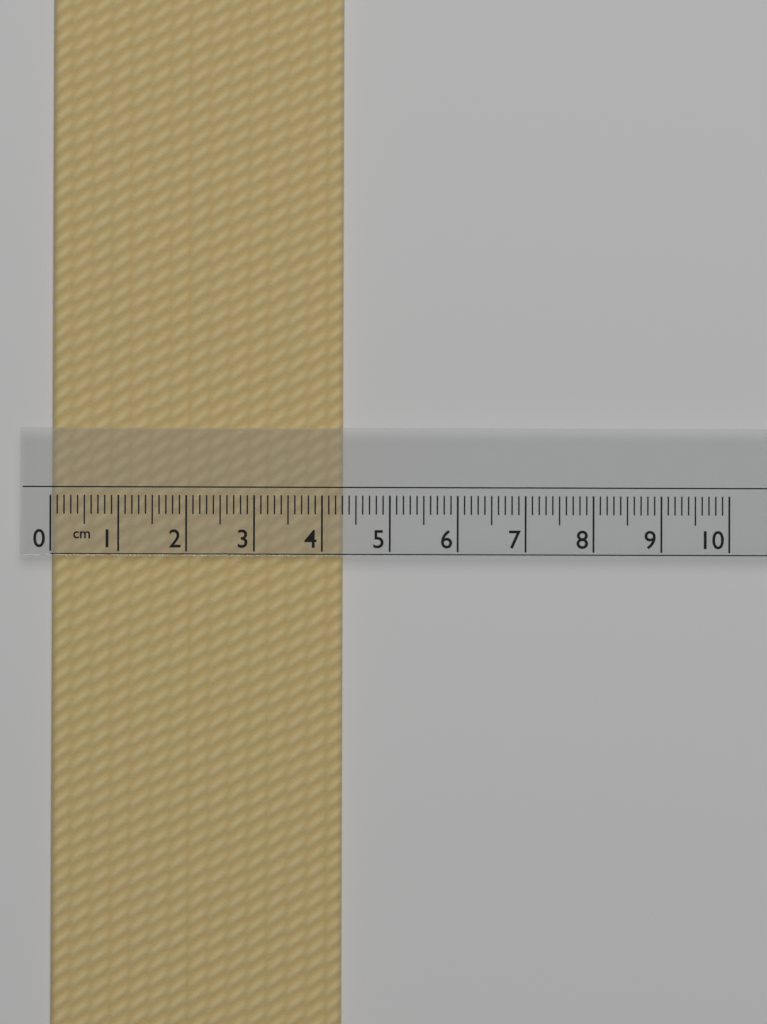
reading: 4.3 cm
